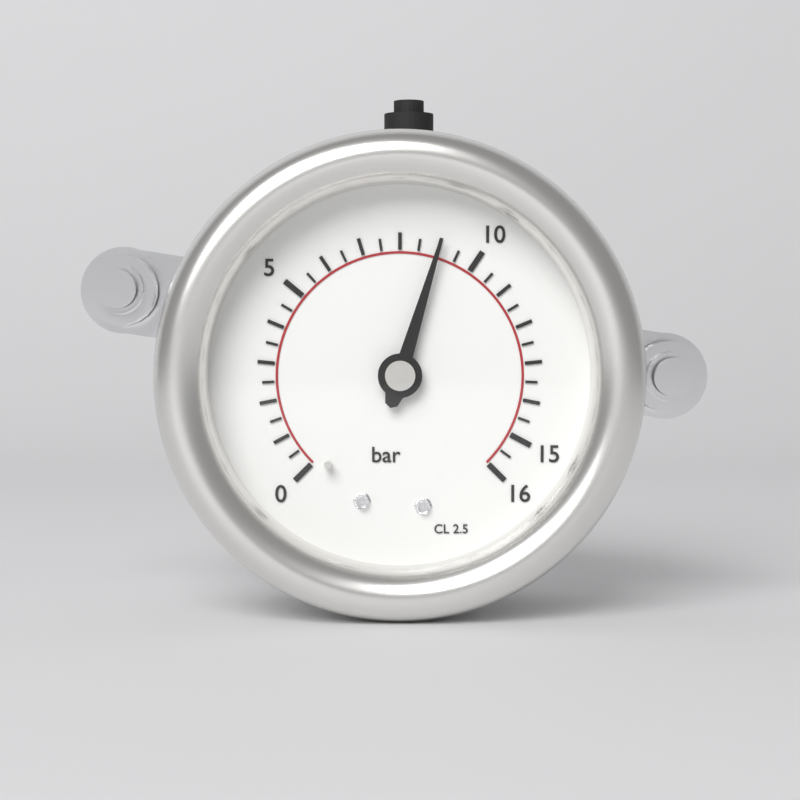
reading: 9.0 bar
